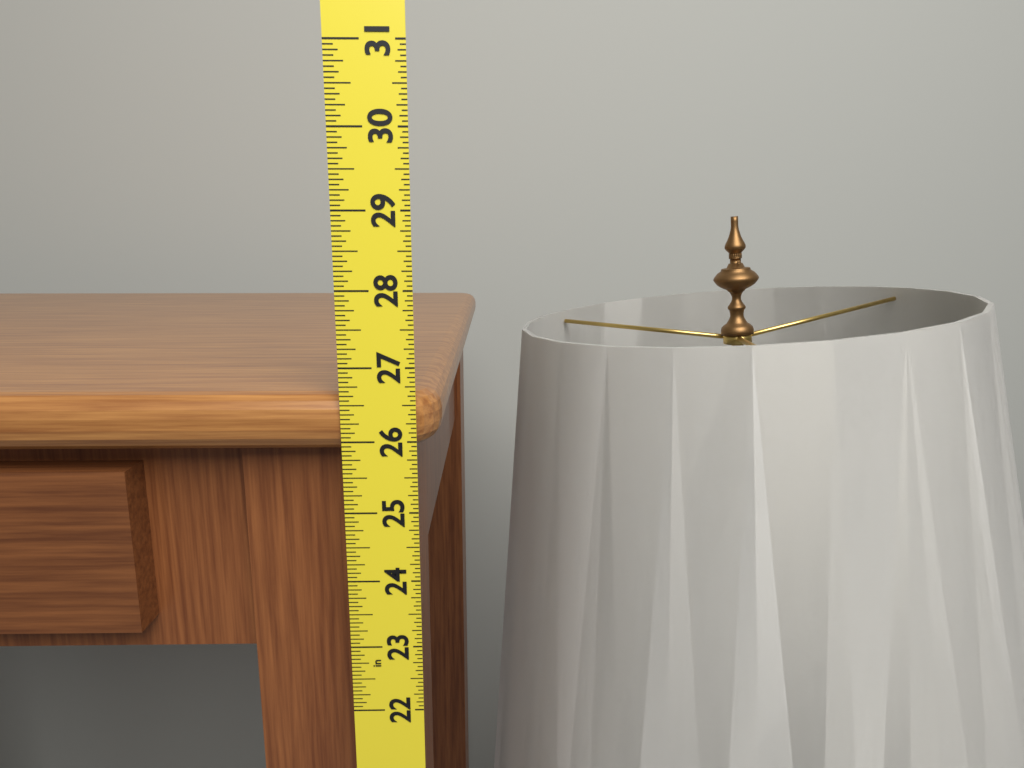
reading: 26.6250 in
